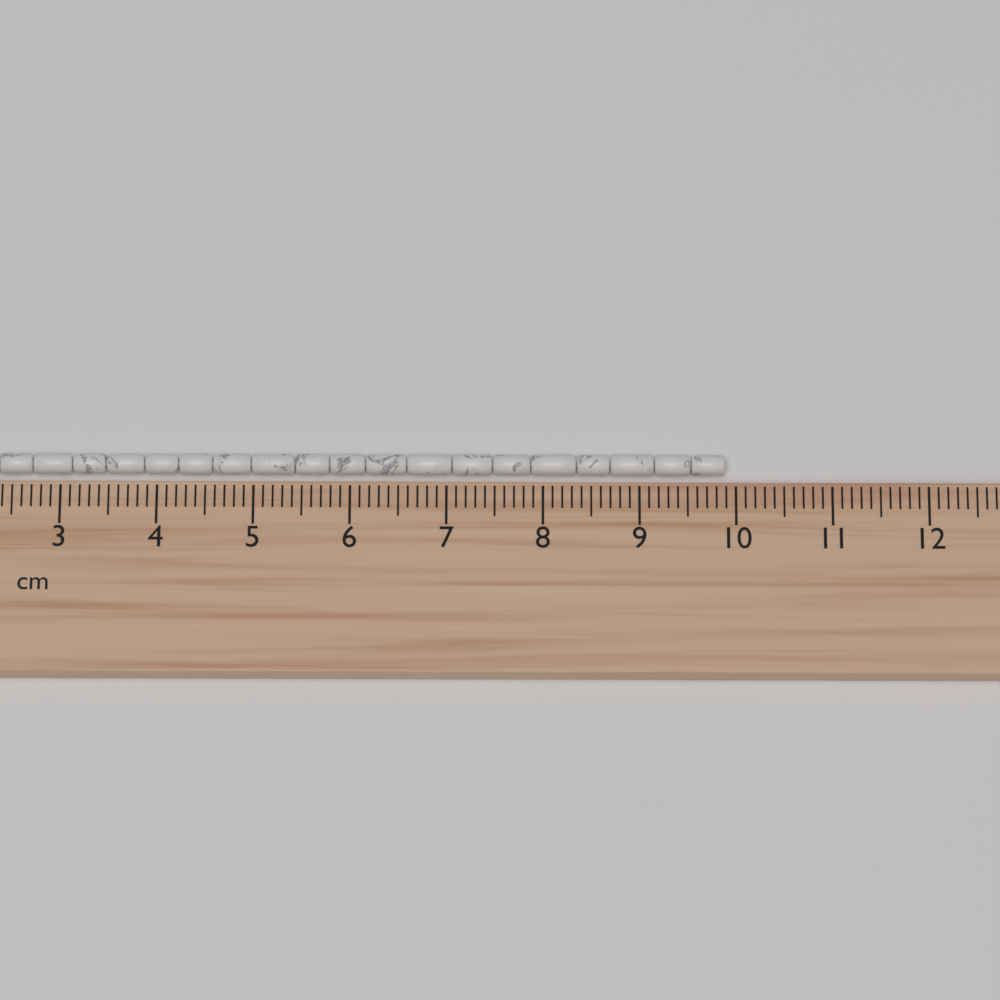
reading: 9.9 cm
